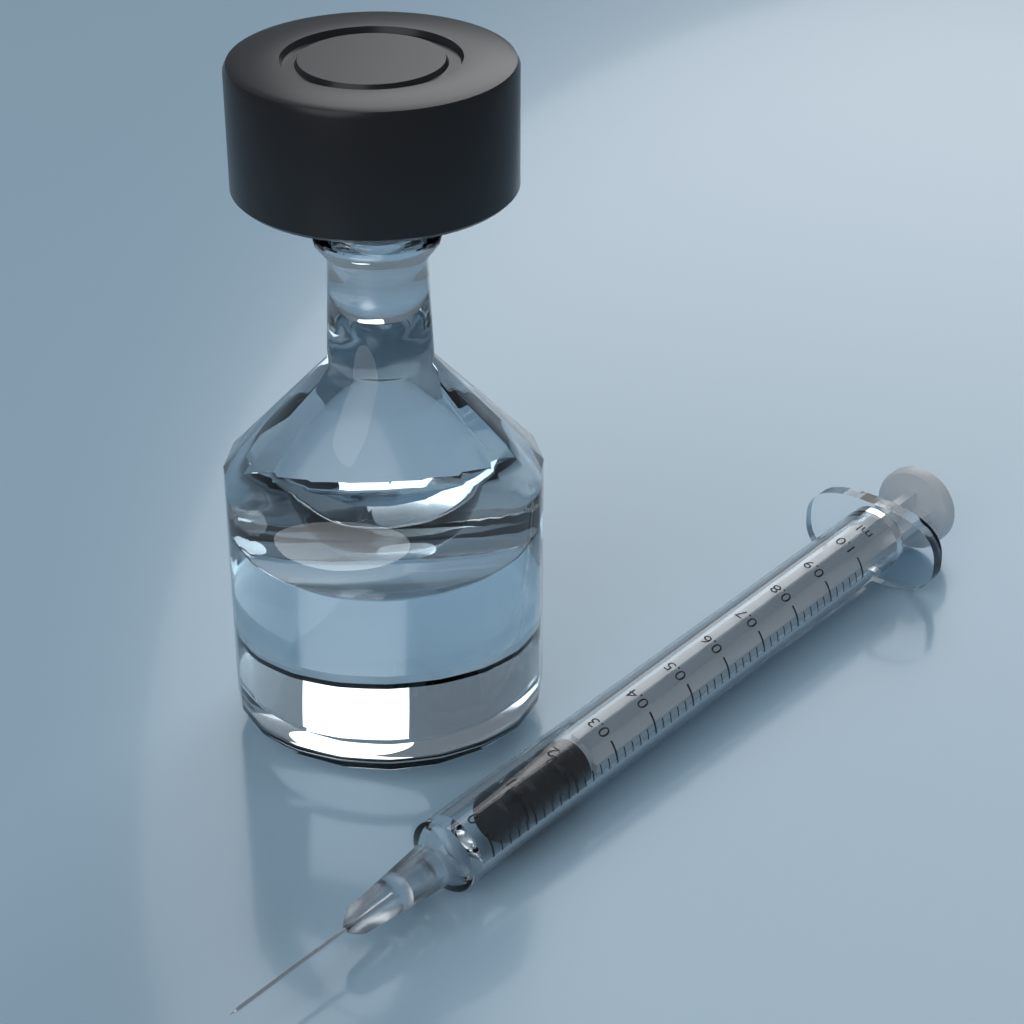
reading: 0.06 ml
